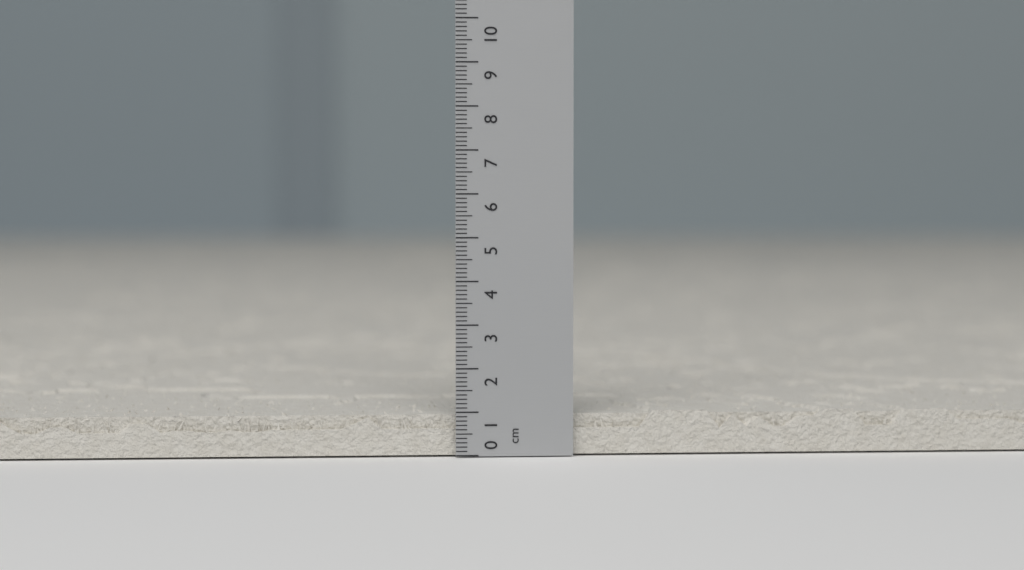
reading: 1.0 cm
